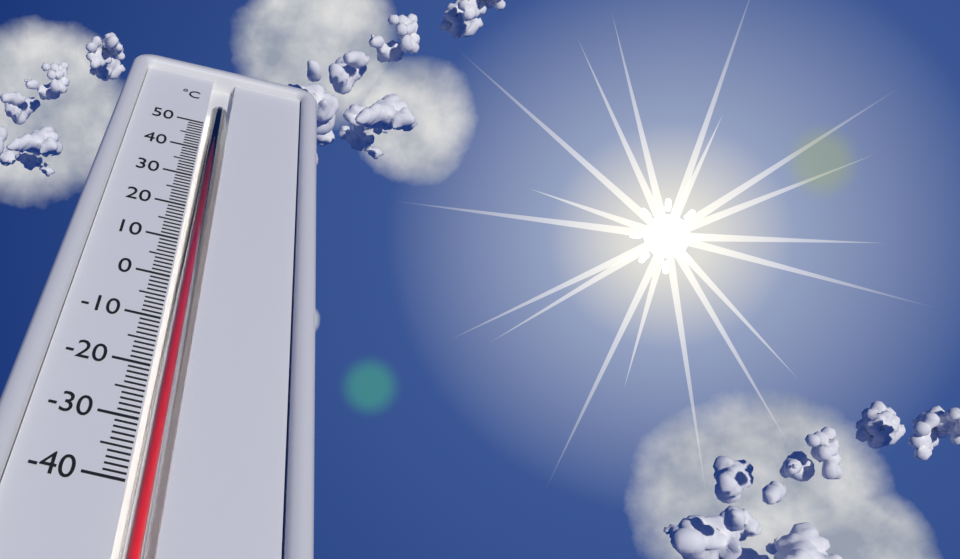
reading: 44 °C
